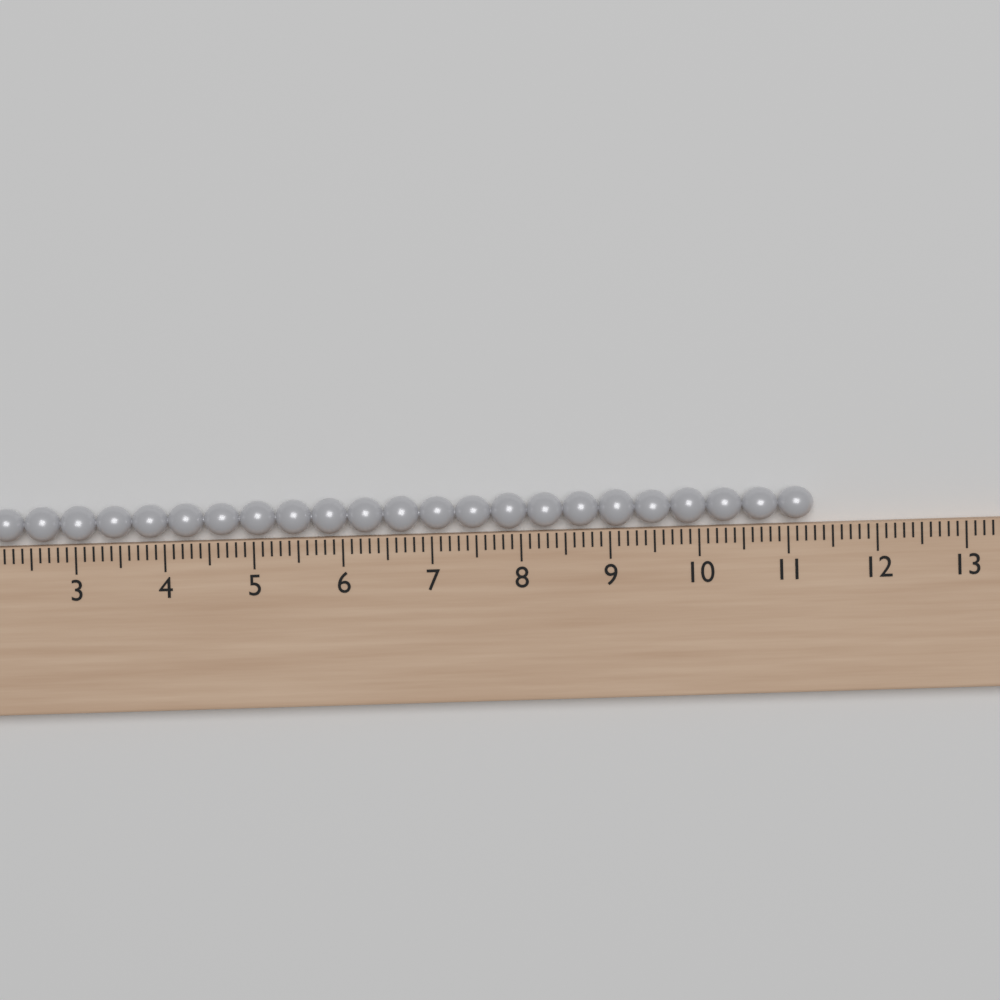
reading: 11.3 (no unit)
